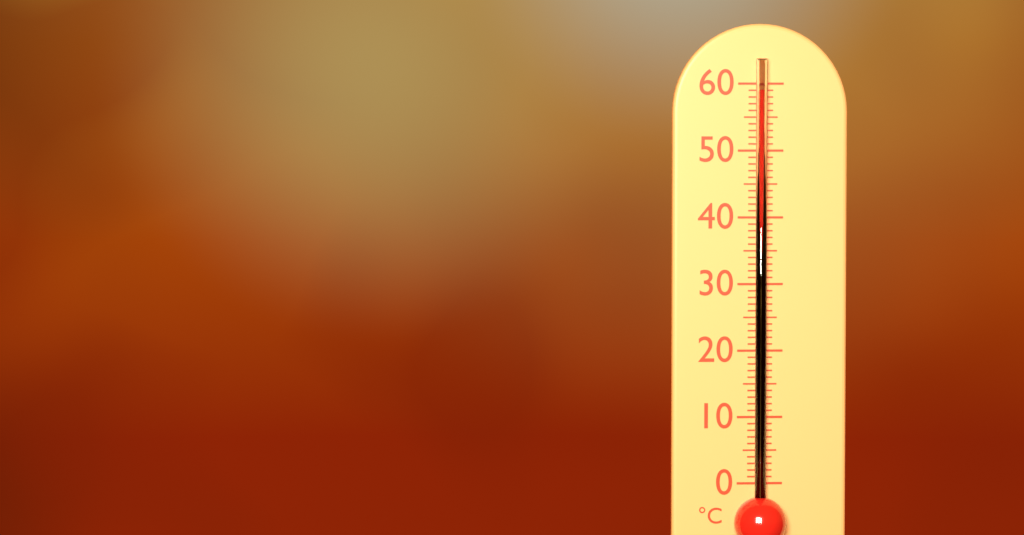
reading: 59 °C
